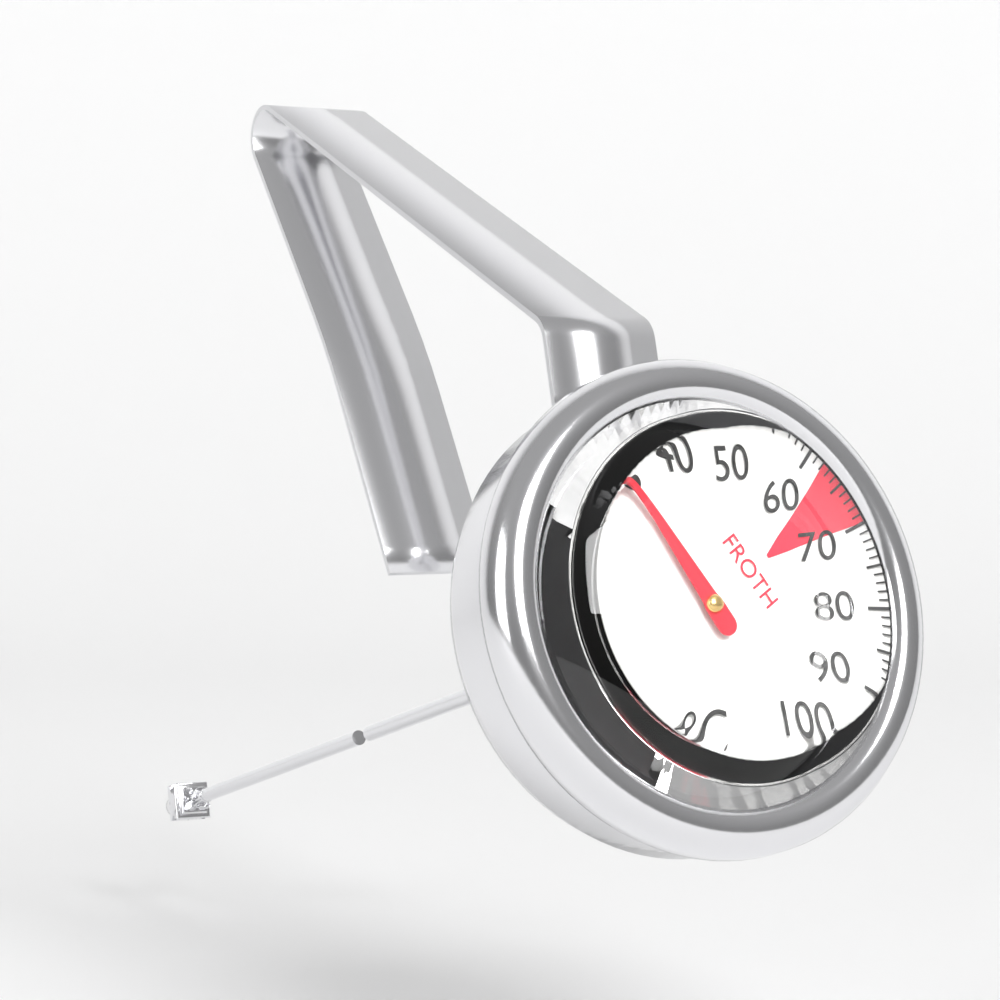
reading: 30 °C
